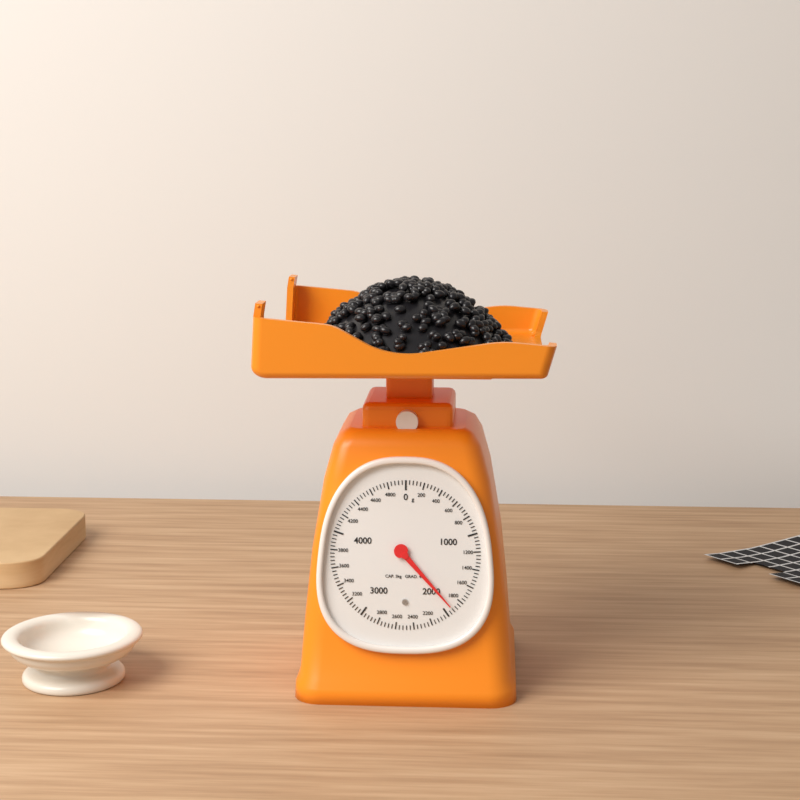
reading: 1920 g
